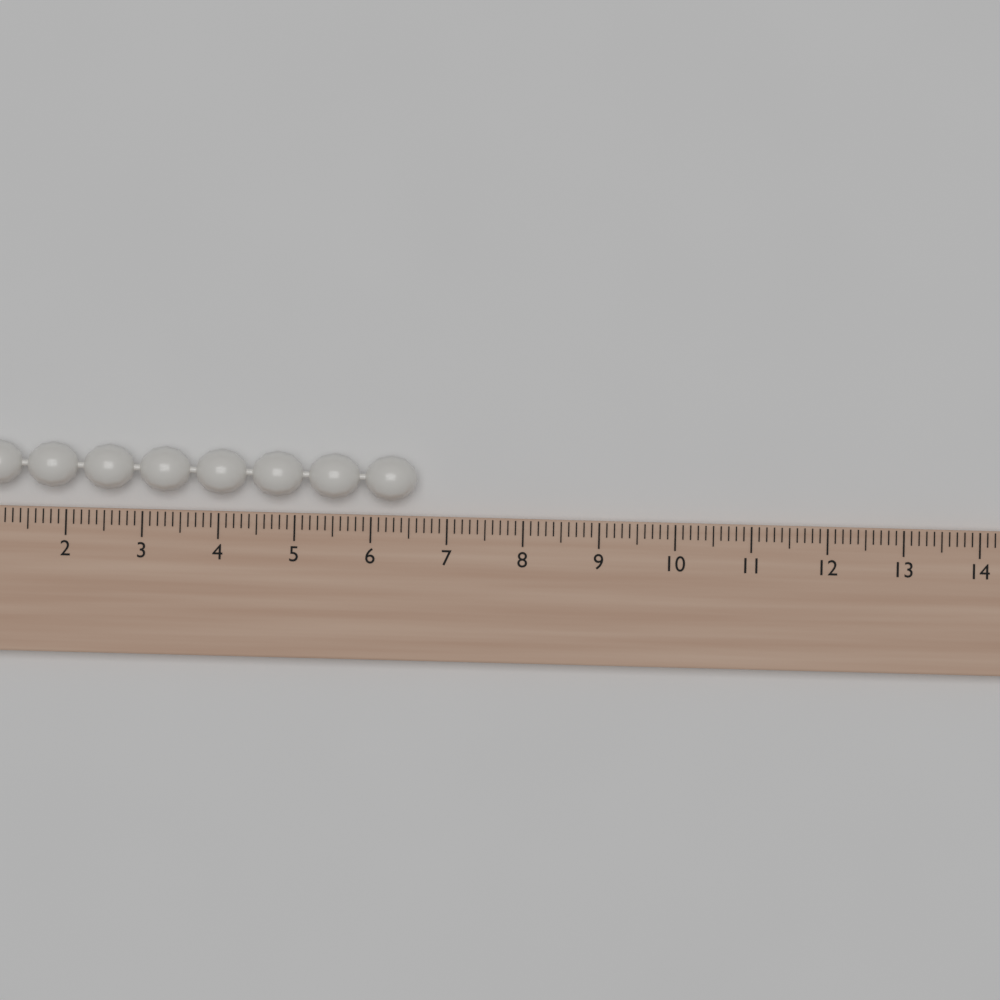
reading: 6.6 (no unit)
